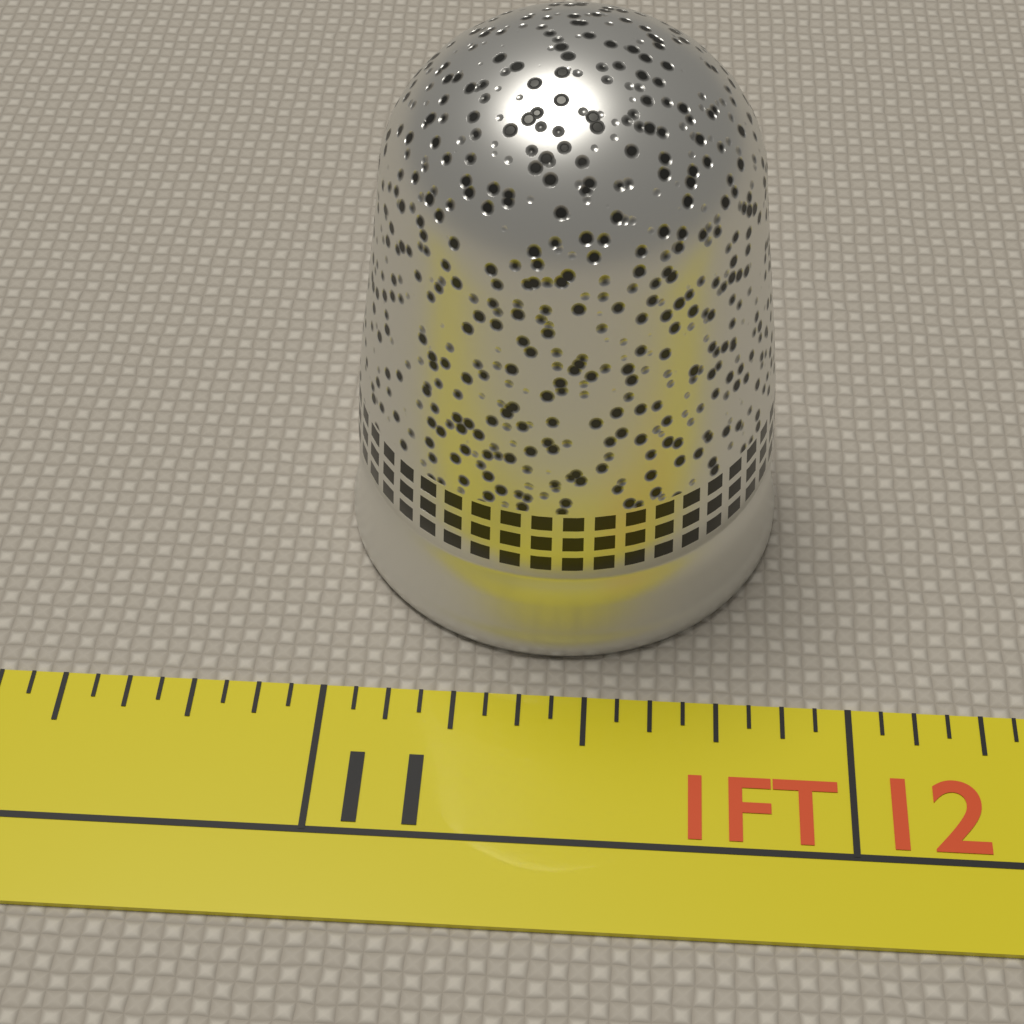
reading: 11.8750 in
